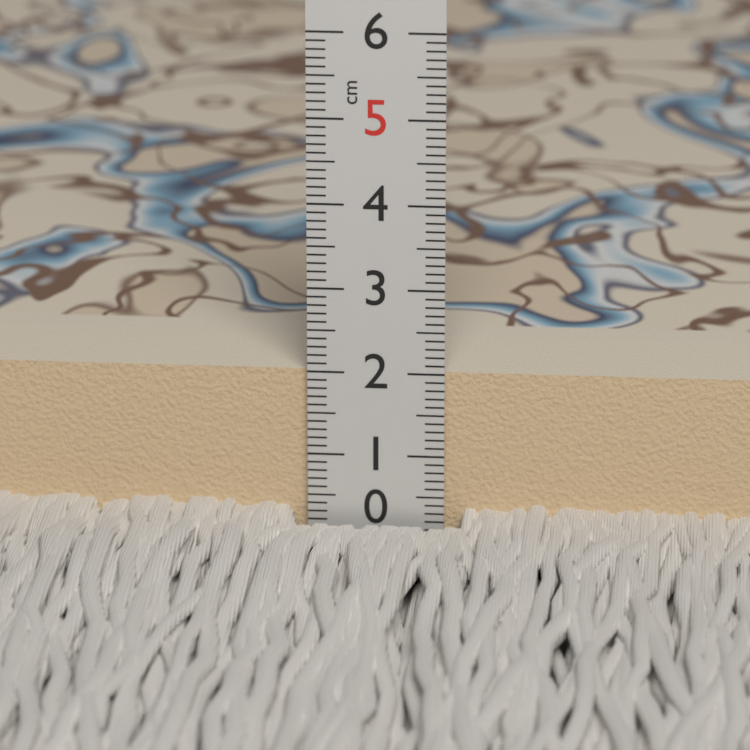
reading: 2.0 cm
